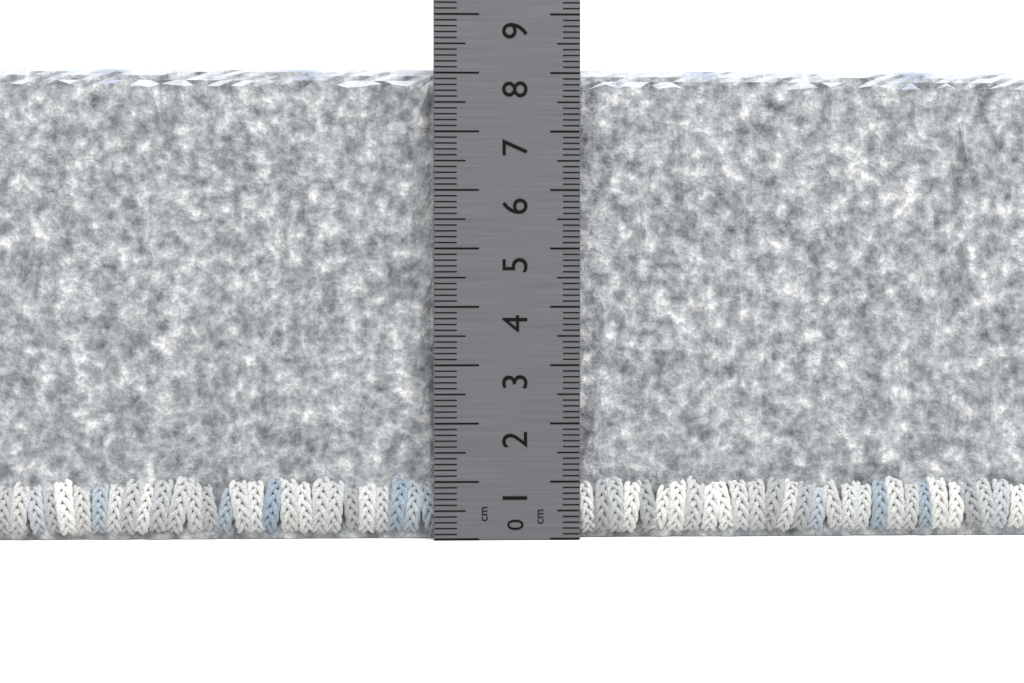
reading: 8.1 cm
